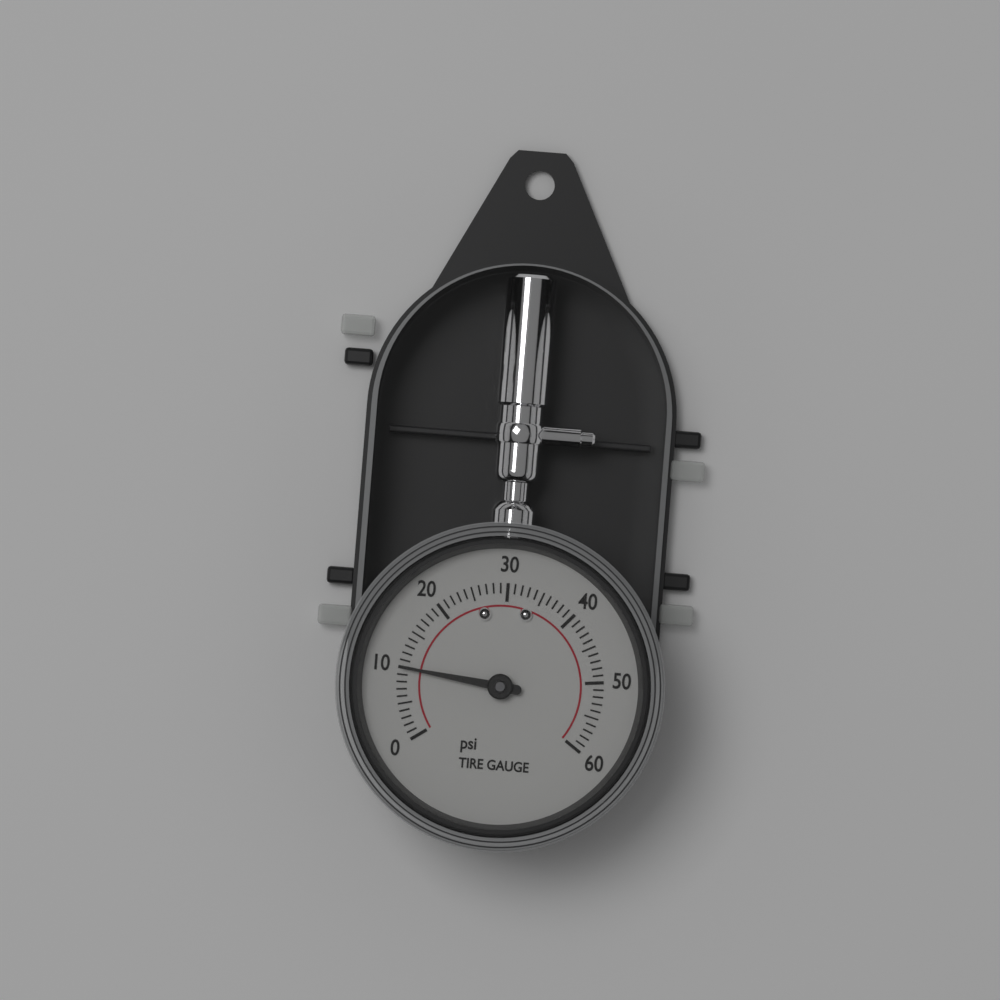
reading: 10 psi
